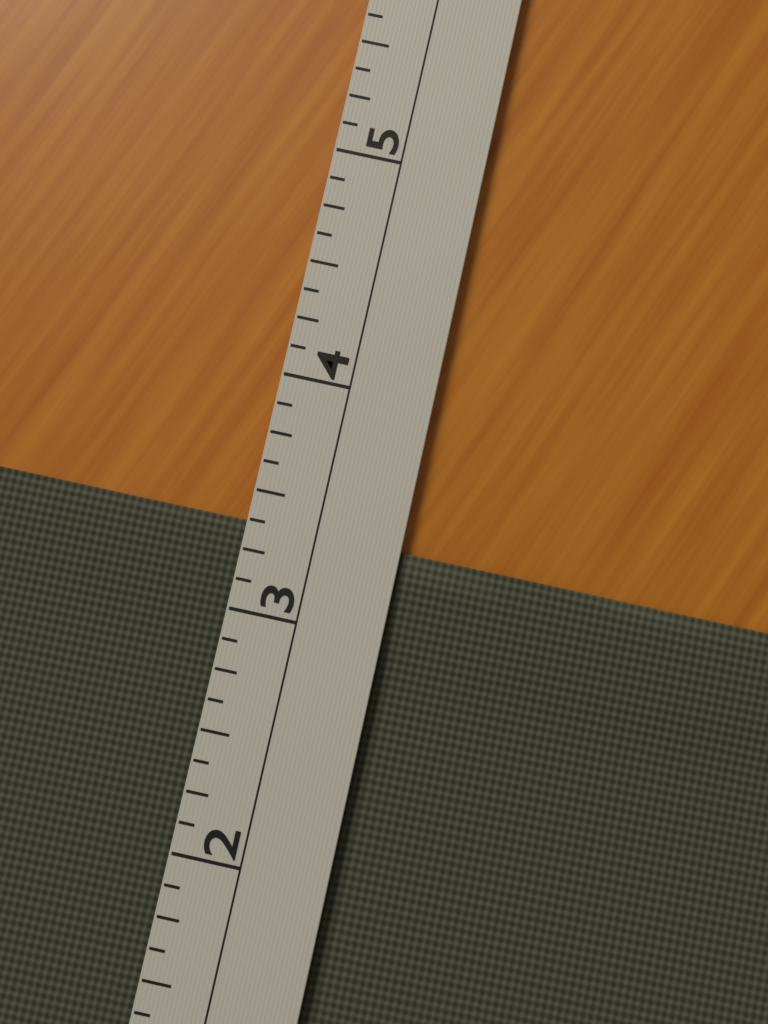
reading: 3.375 (no unit)
